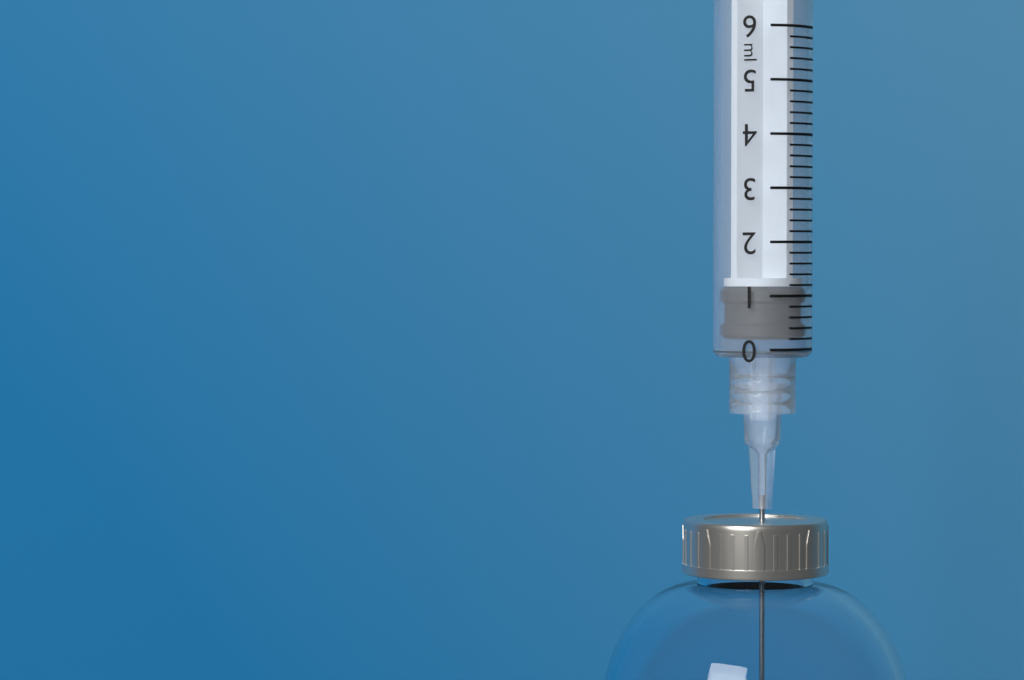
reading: 0.2 ml
